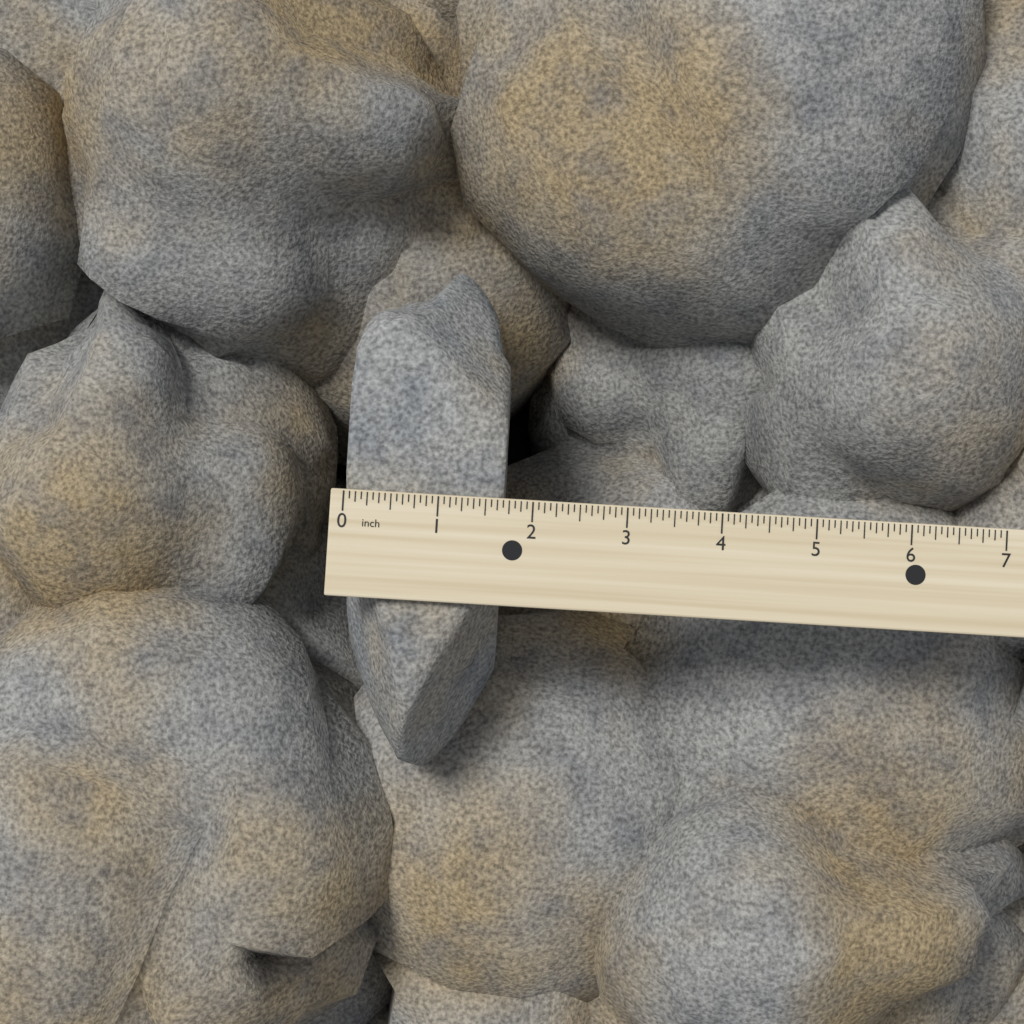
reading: 1.6875 inch
